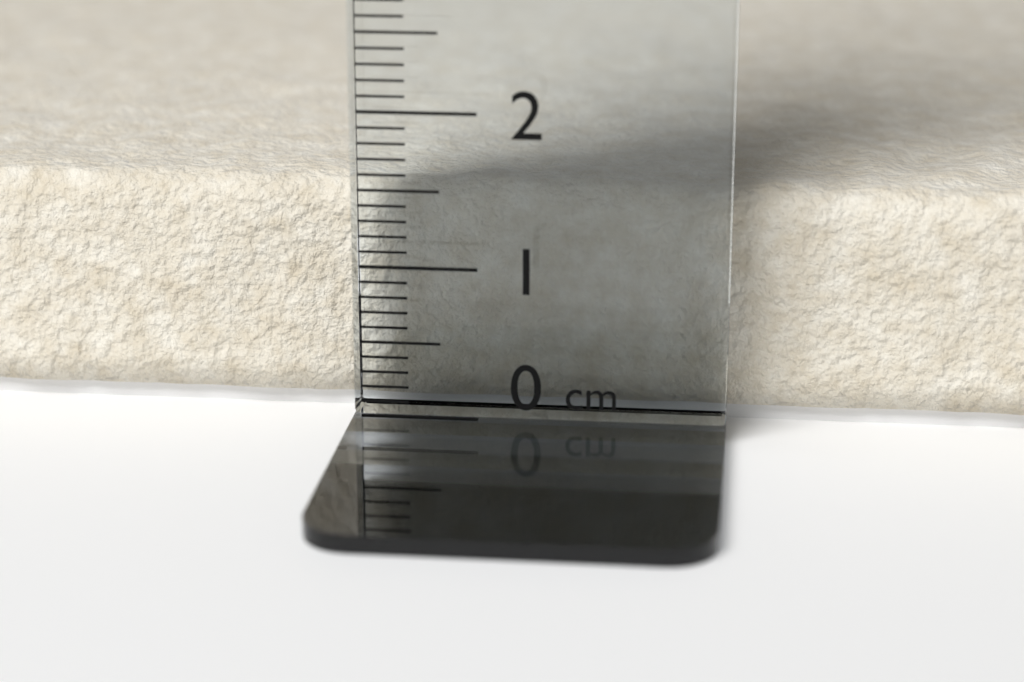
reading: 1.5 cm
